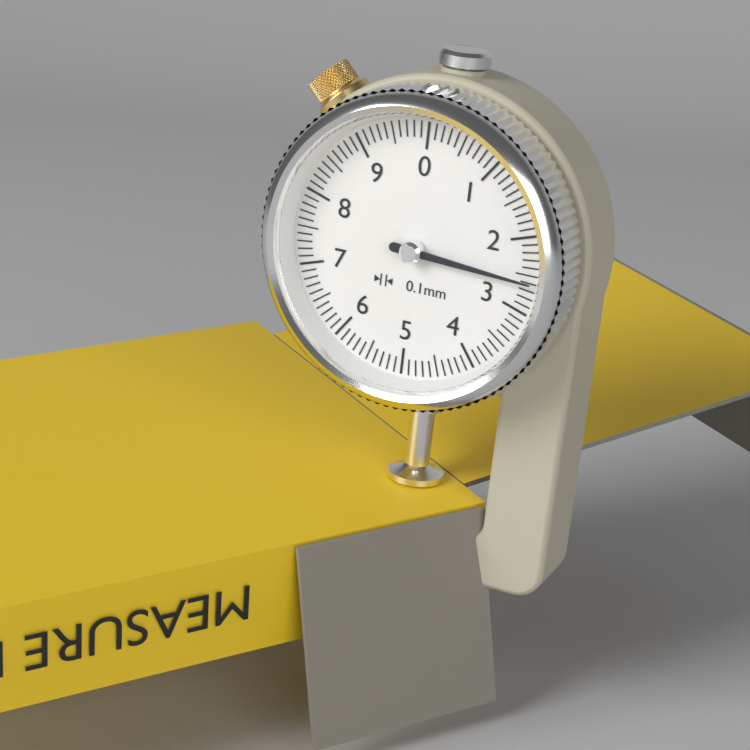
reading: 2.6 mm
